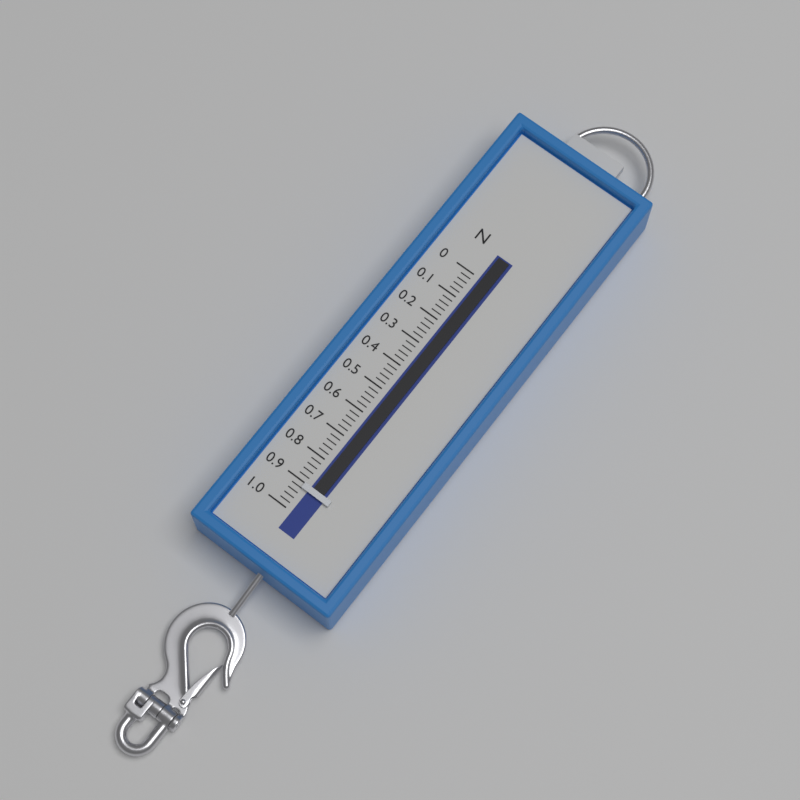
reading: 0.92 N
